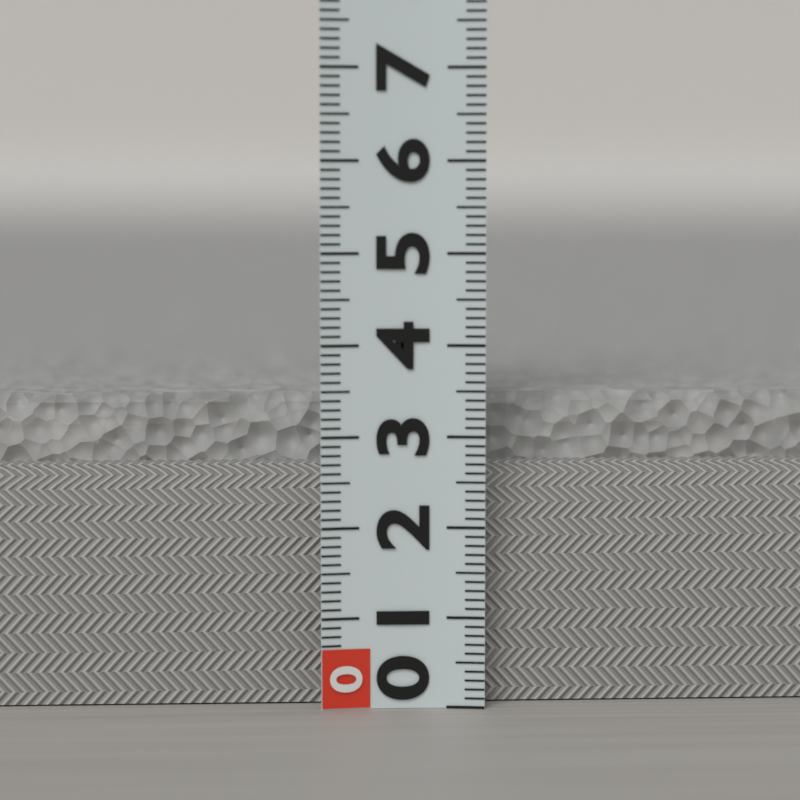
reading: 3.4 (no unit)
